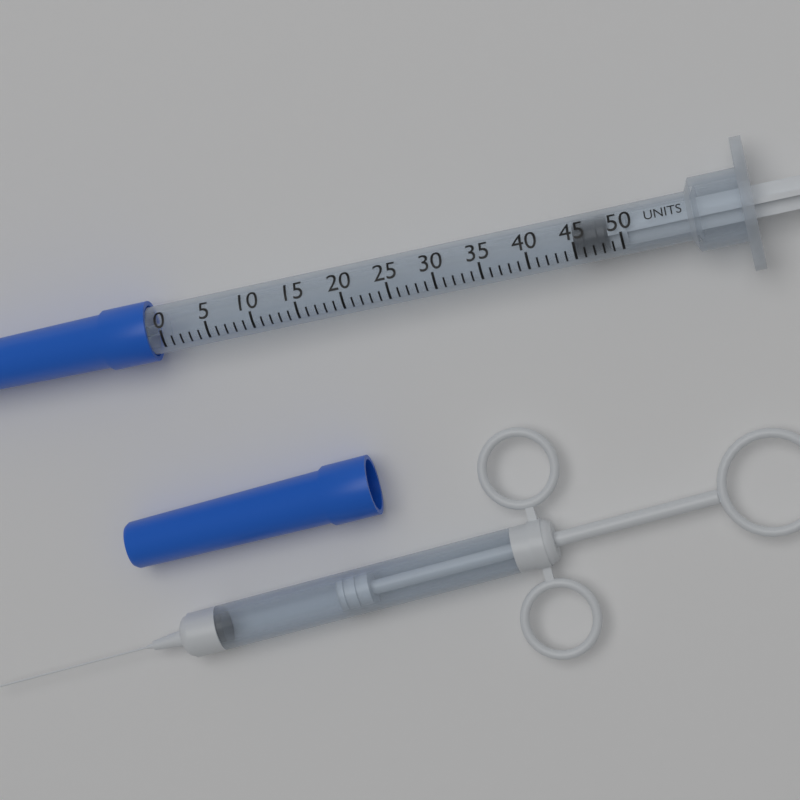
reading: 45 units
